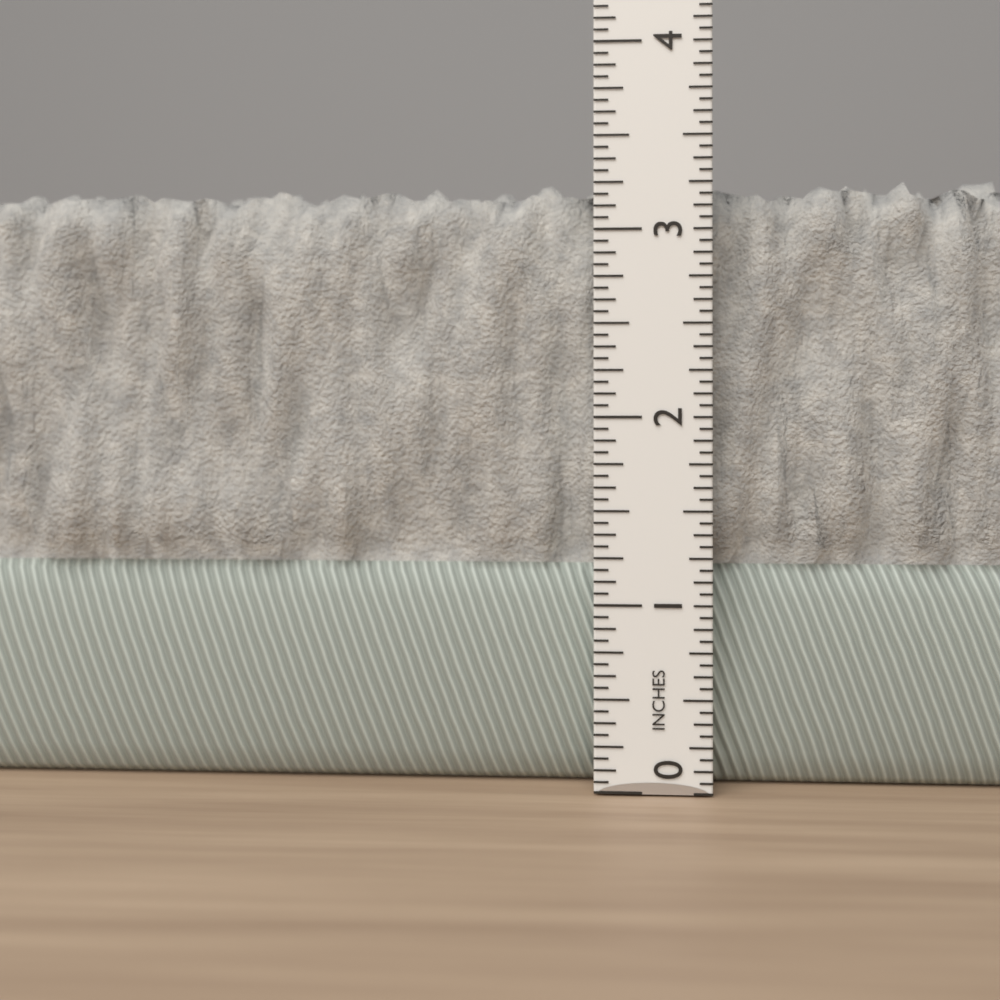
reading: 3.3125 in
